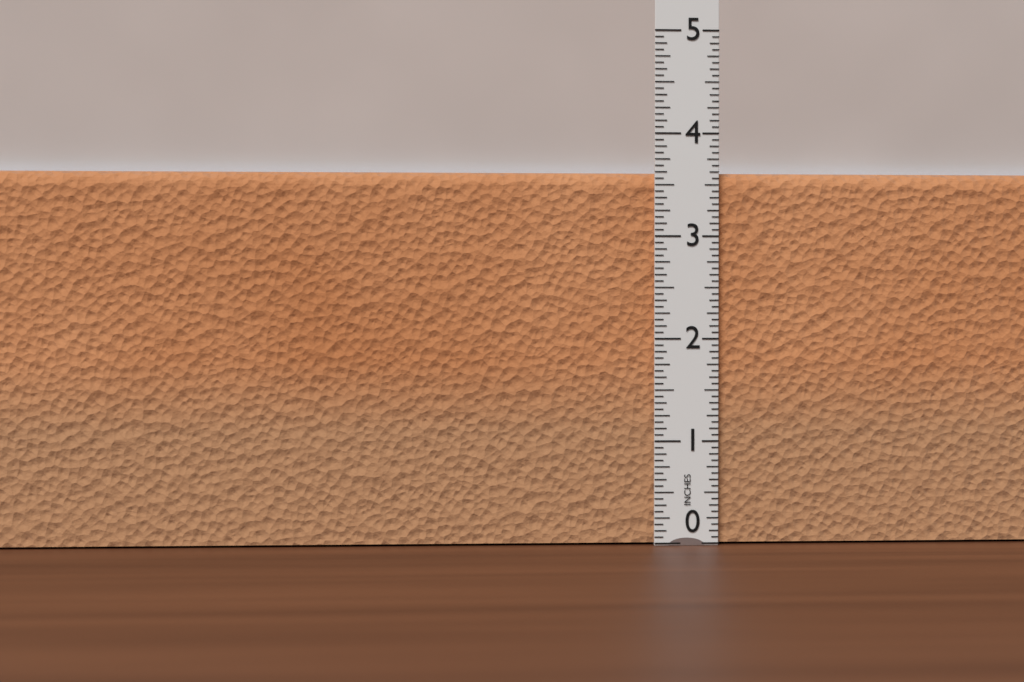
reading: 3.6250 in
